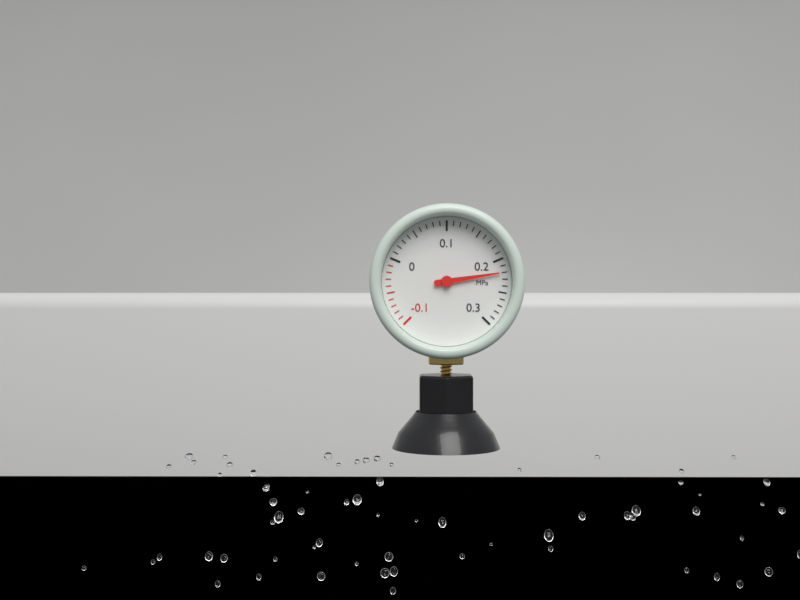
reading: 0.22 MPa
